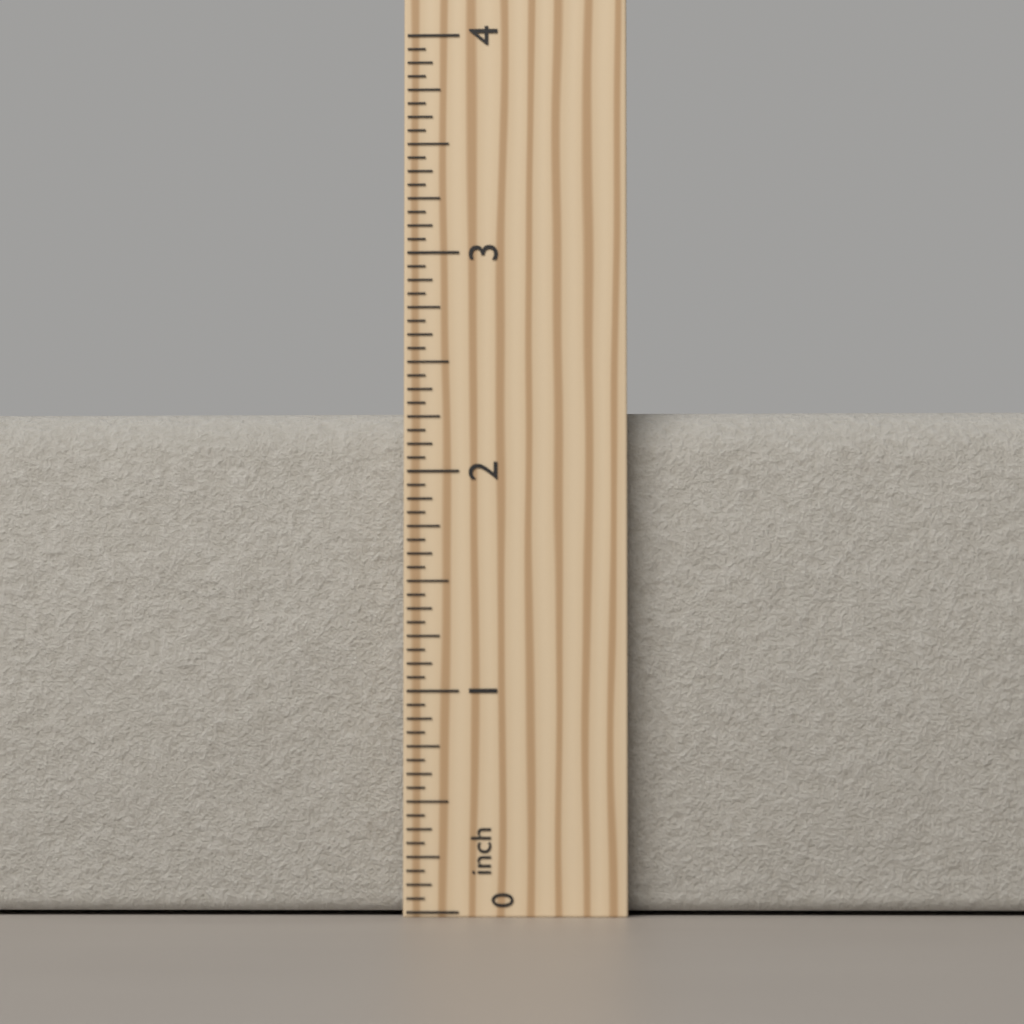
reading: 2.3125 inch
